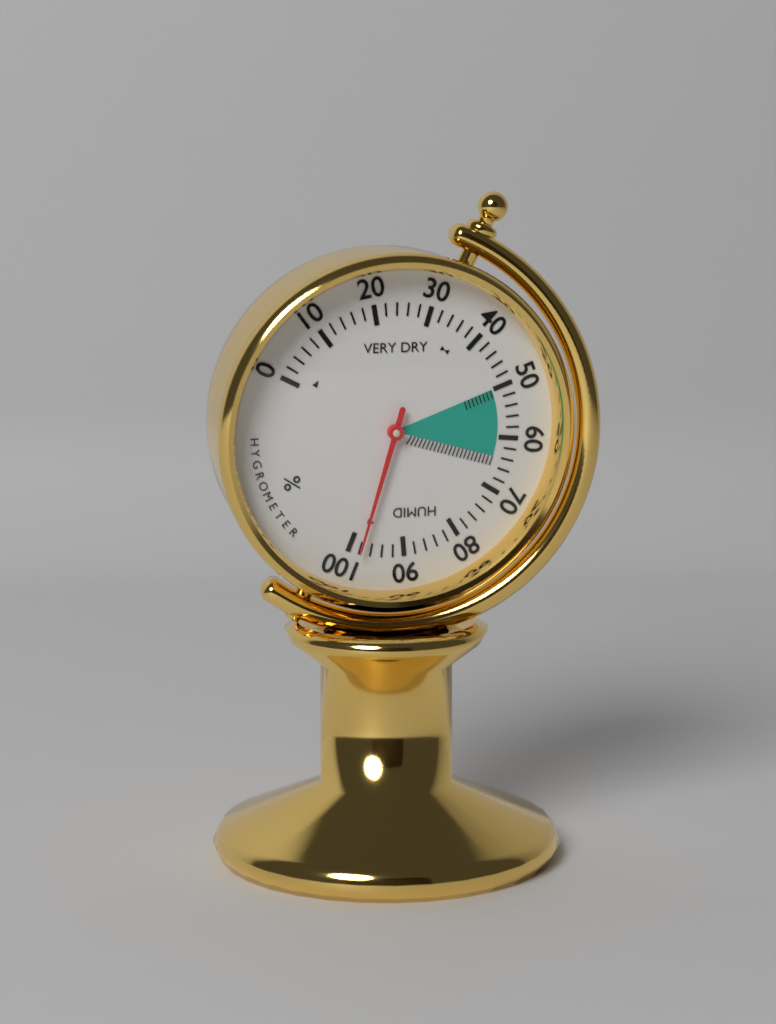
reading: 98 %
